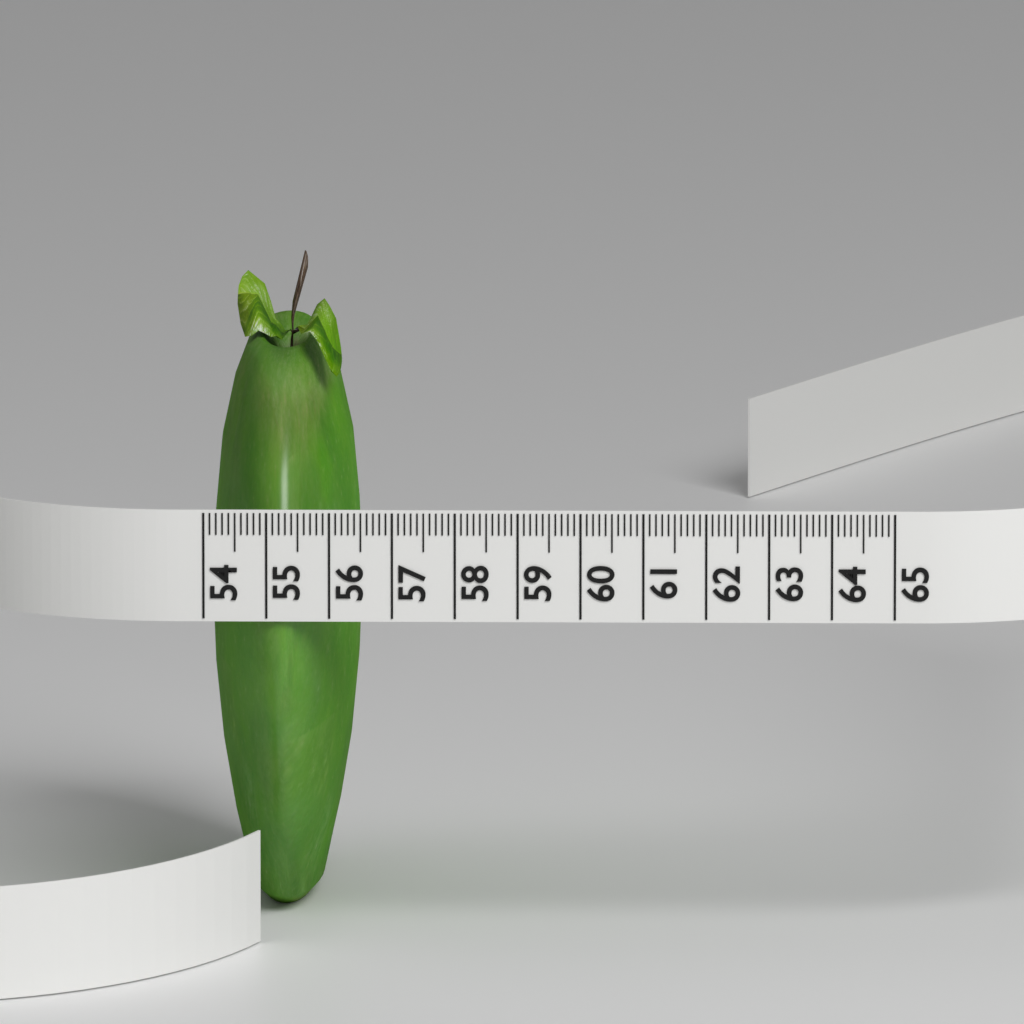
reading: 56.4 (no unit)
